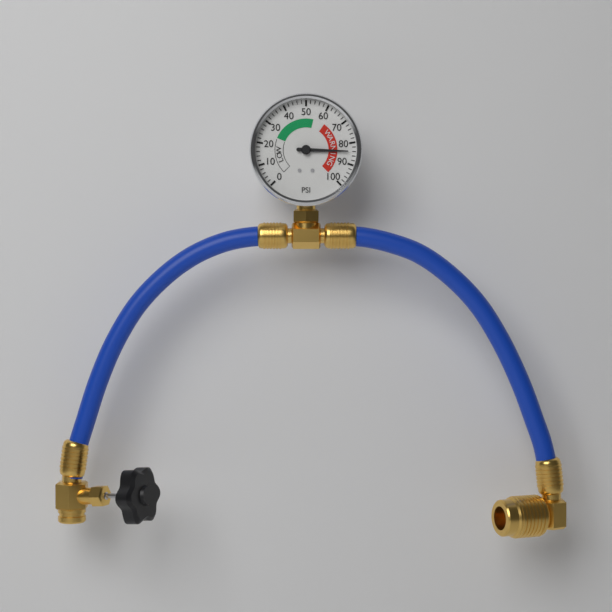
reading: 84 psi
